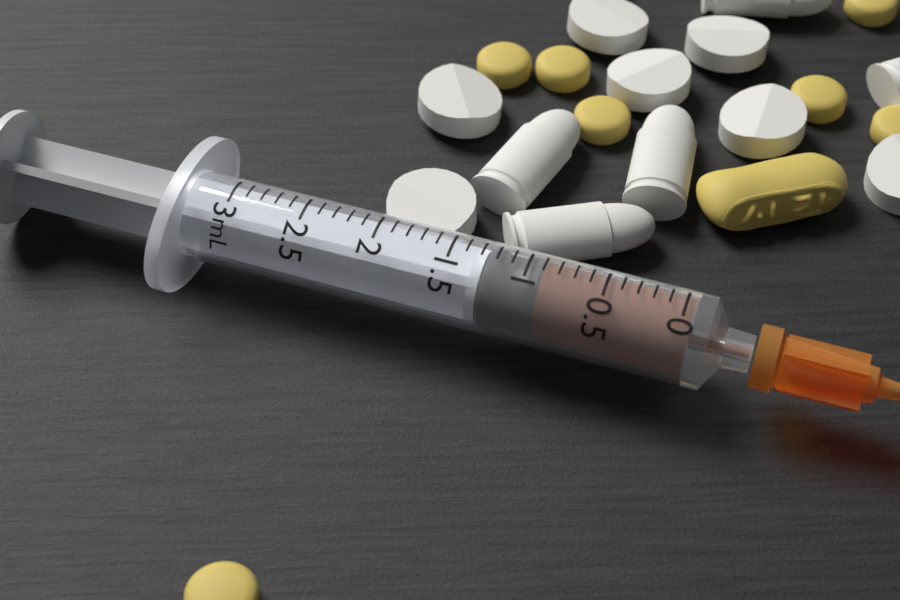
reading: 0.9 mL
